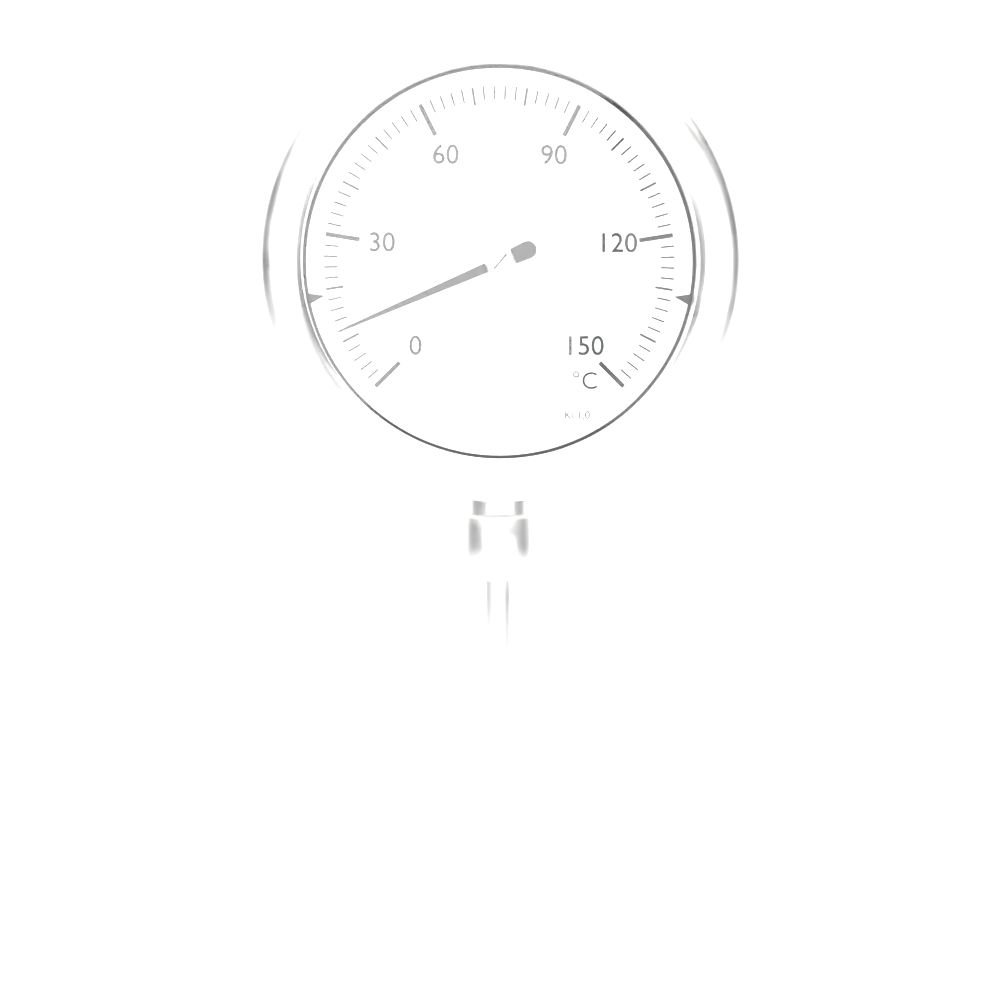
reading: 12 °C
